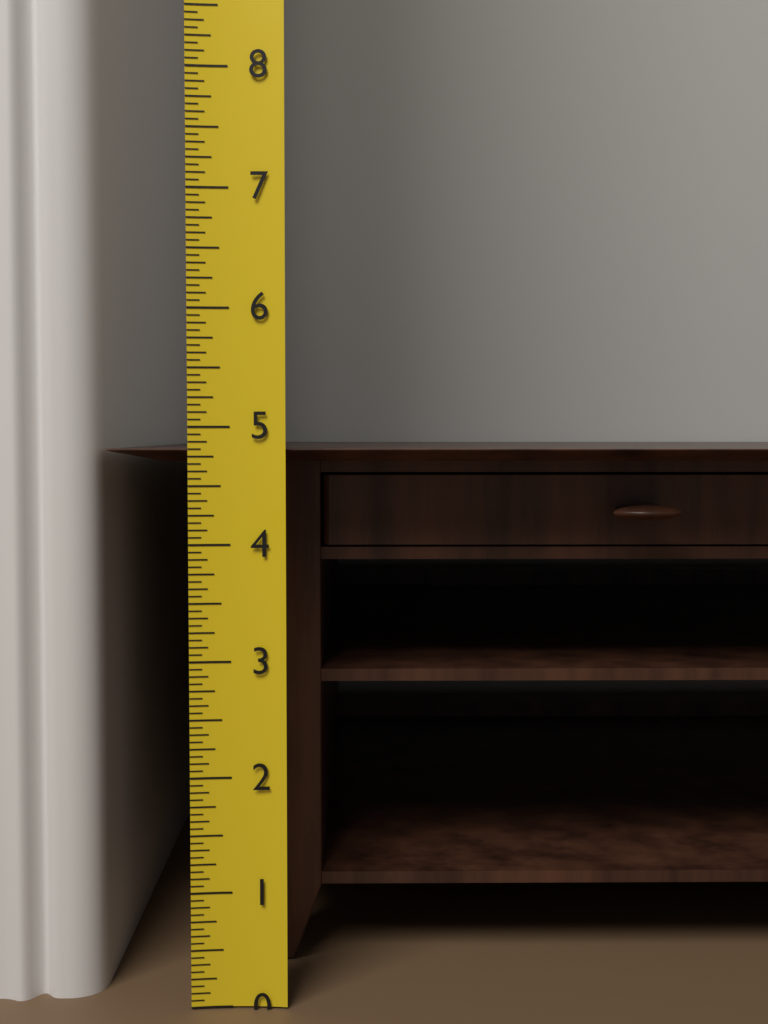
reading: 4.8125 (no unit)
